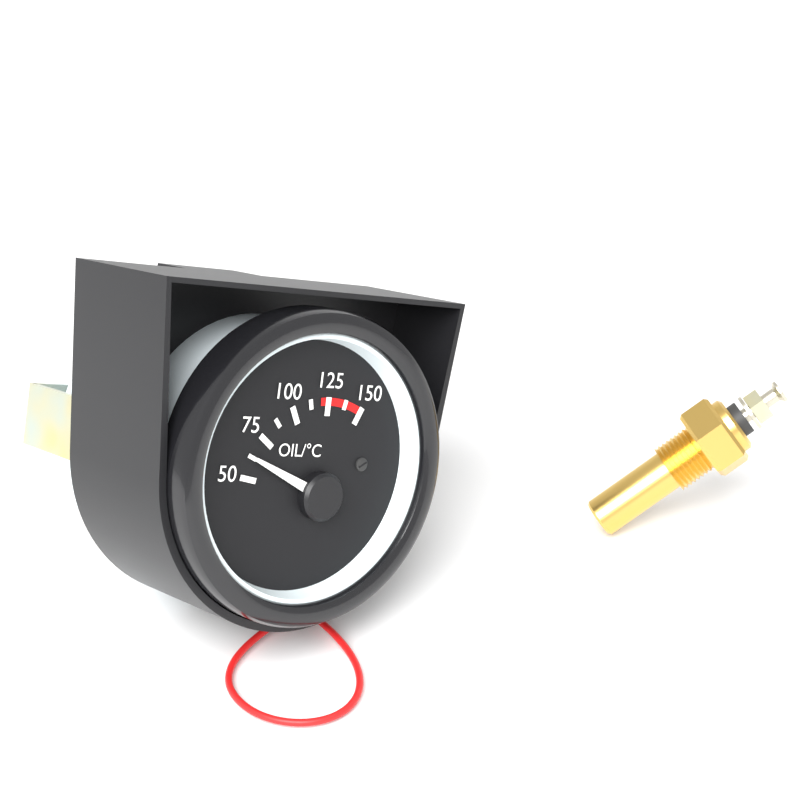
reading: 62.5 °C
